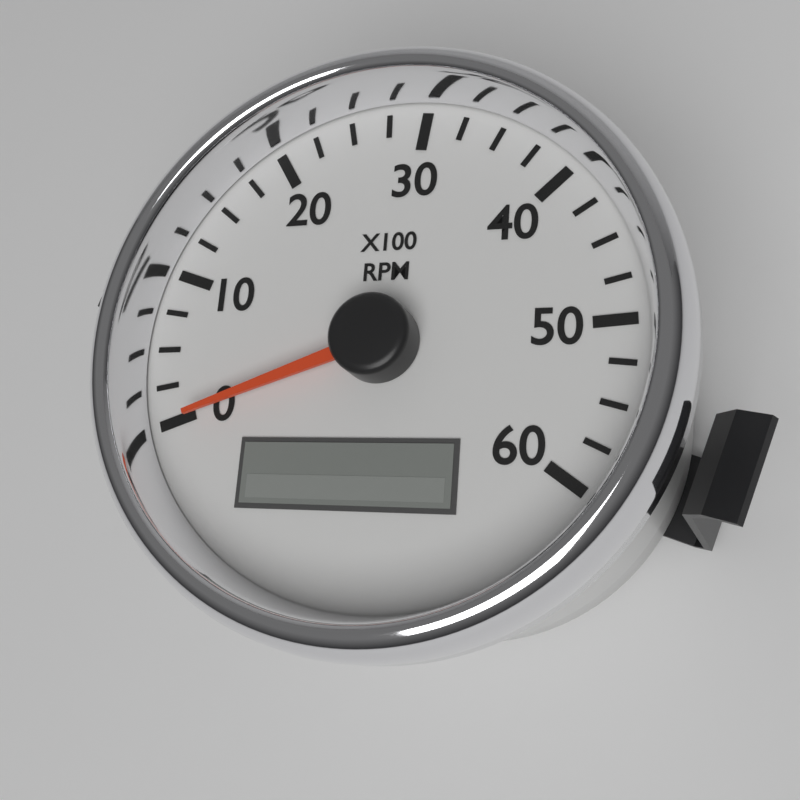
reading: 0 RPM
